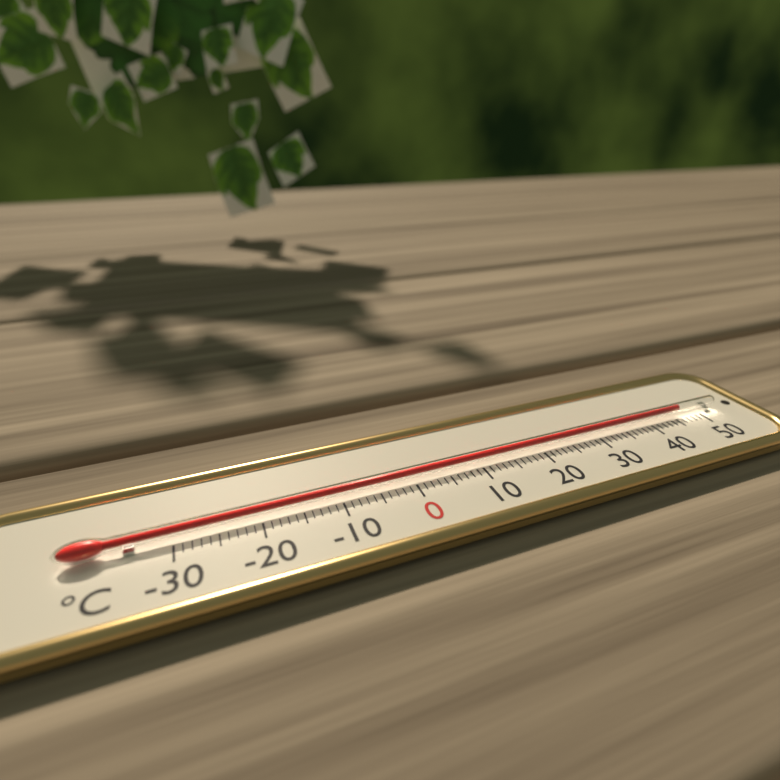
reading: 46 °C
